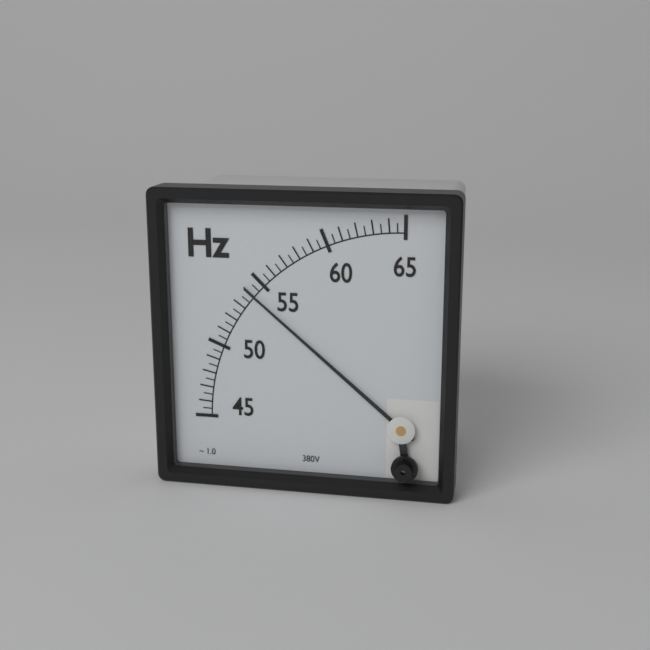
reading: 54.0 Hz
